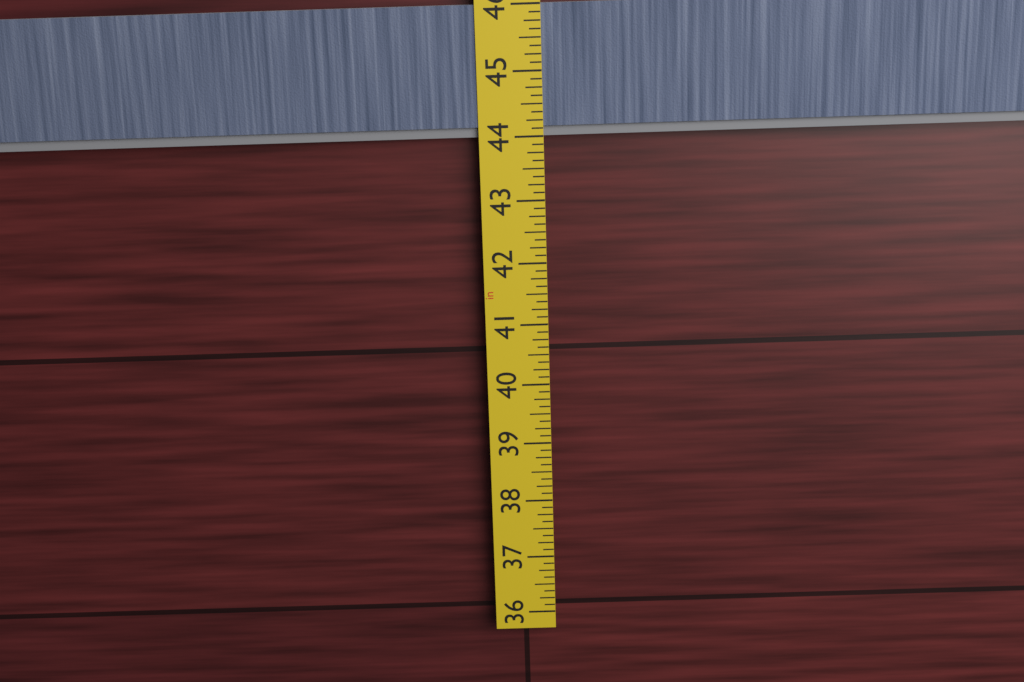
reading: 44.000 in
